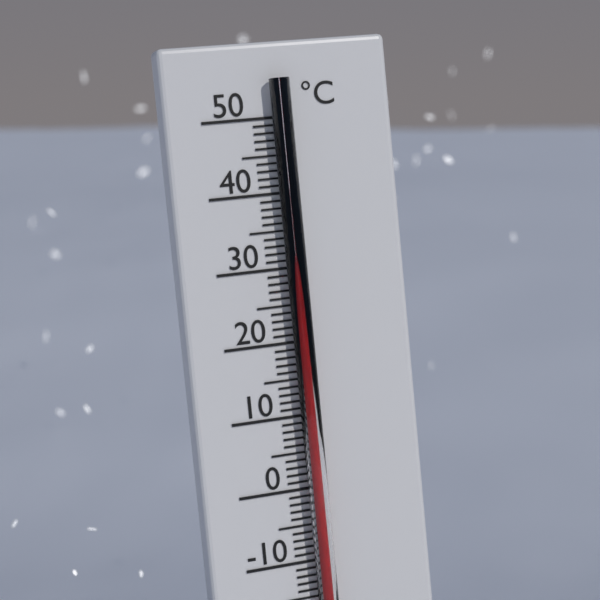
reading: 31 °C
